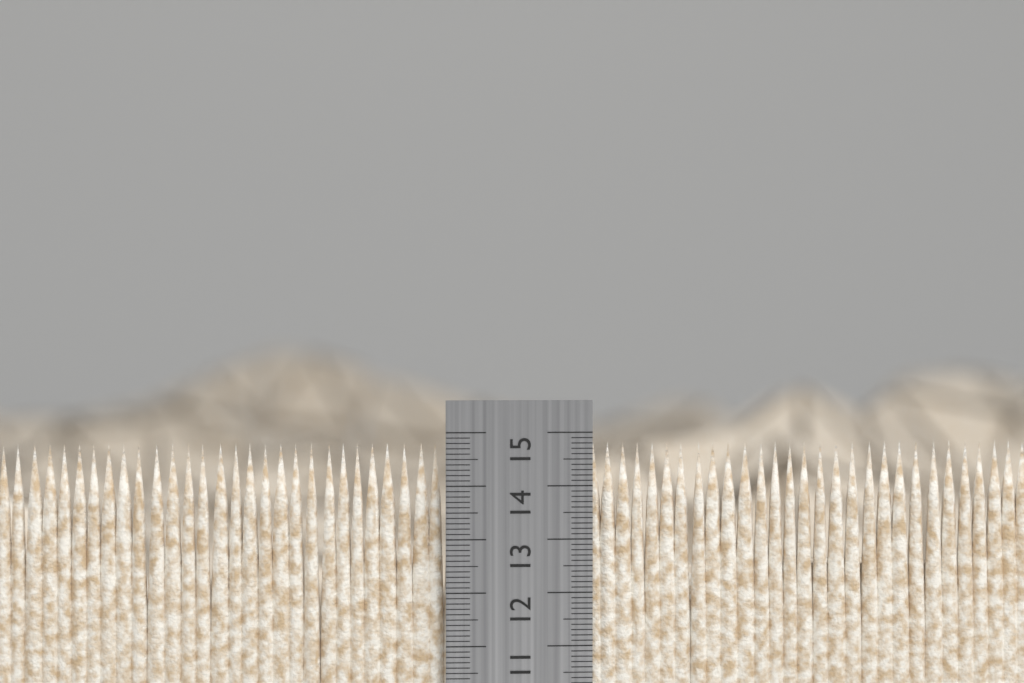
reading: 14.8 cm
